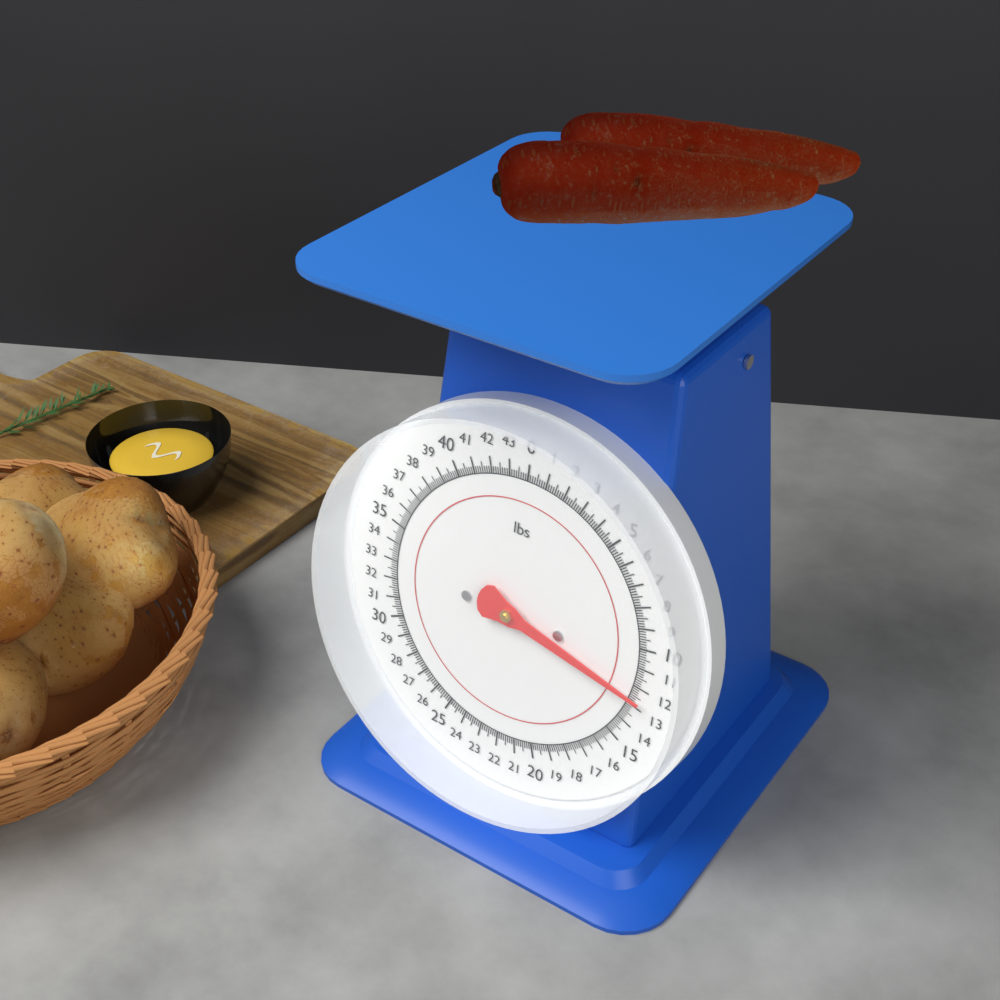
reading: 12.625 lbs
